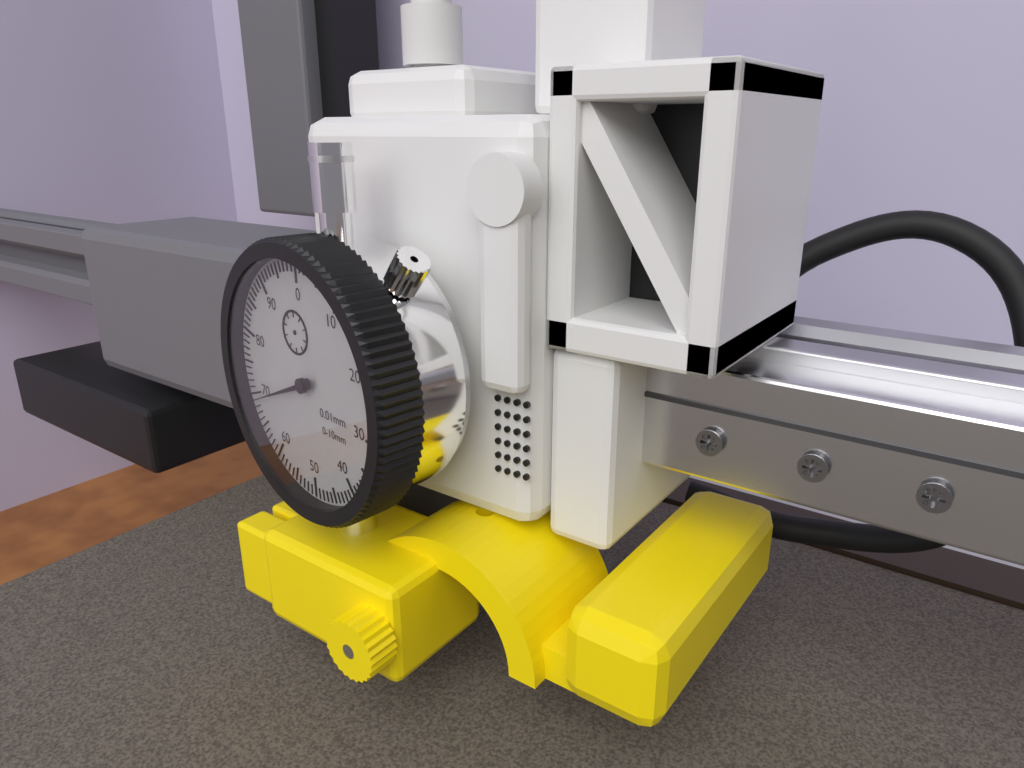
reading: 69 0.01mm
